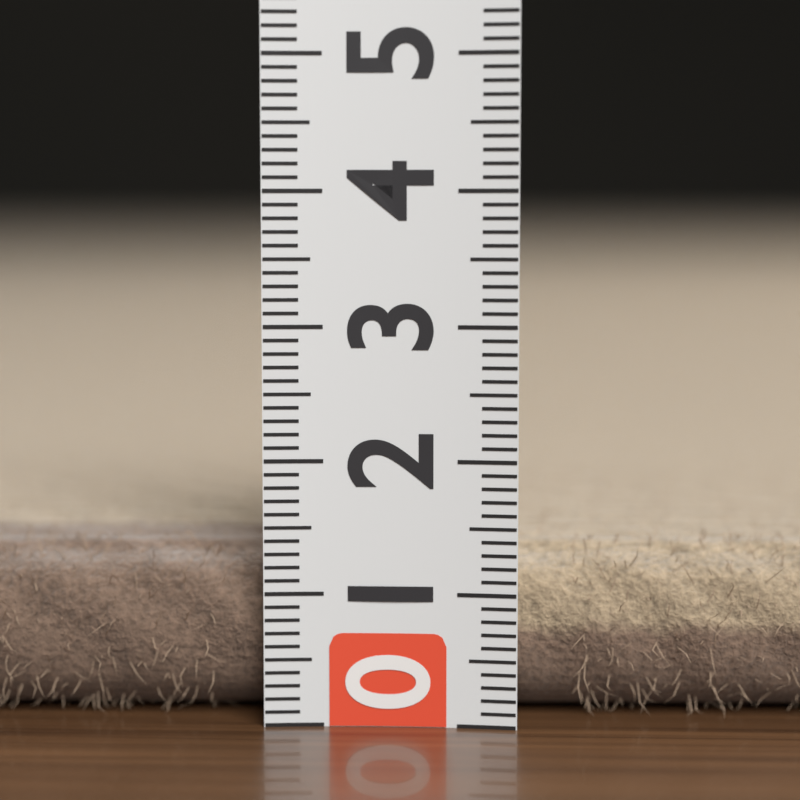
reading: 1.3 (no unit)
